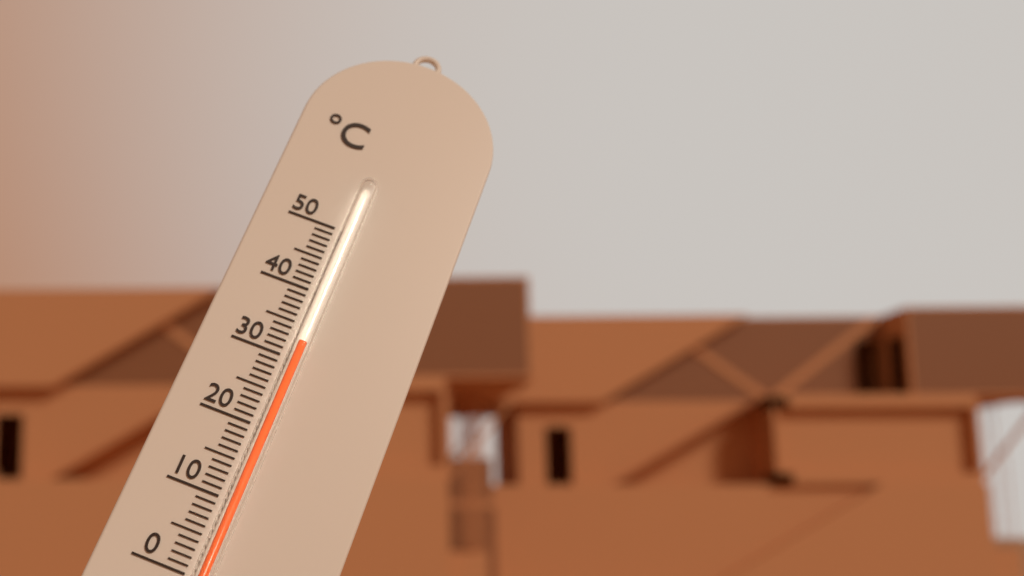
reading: 32 °C
